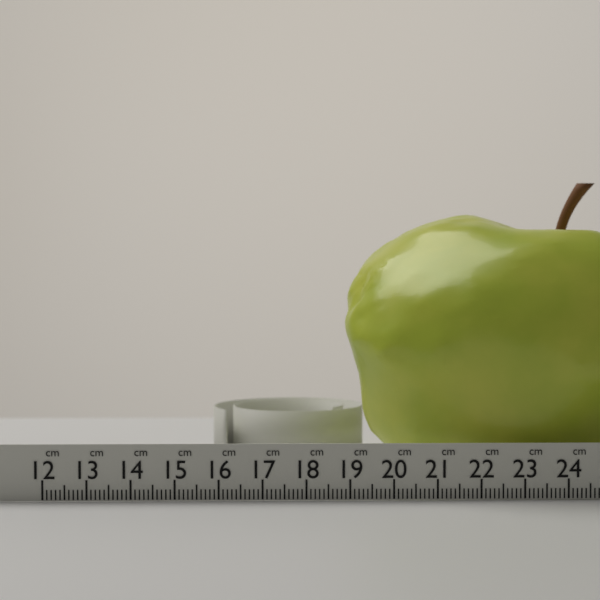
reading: 18.9 cm
